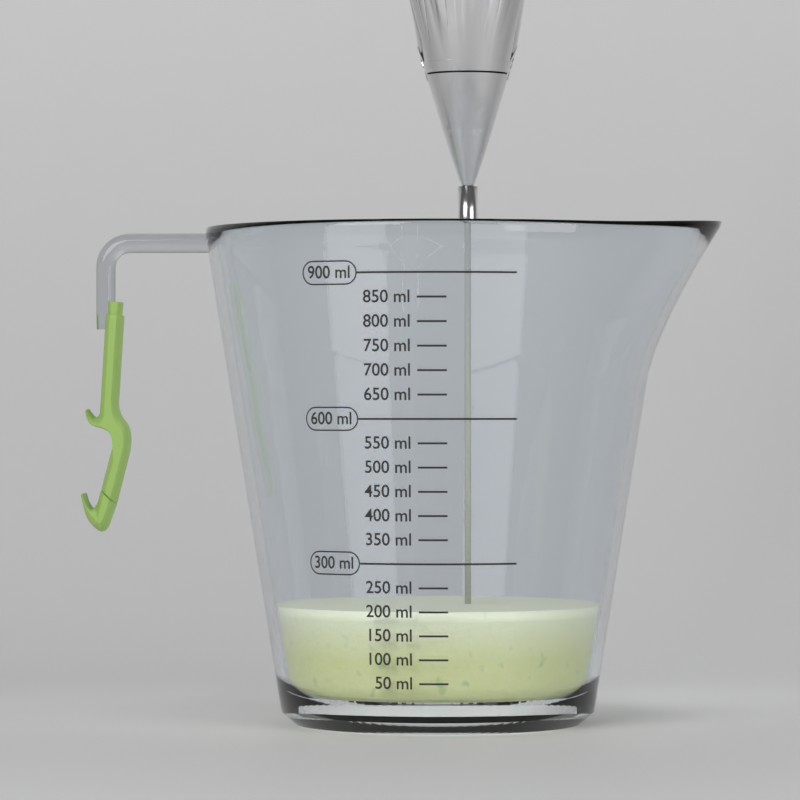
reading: 200 ml
